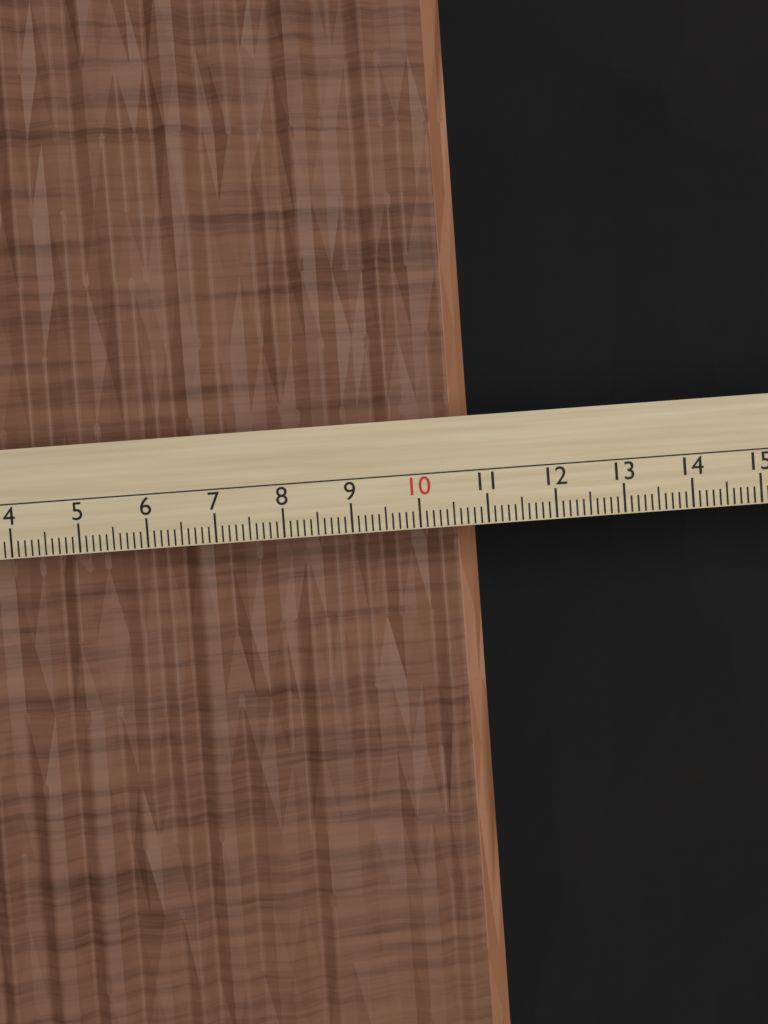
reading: 10.9 cm
